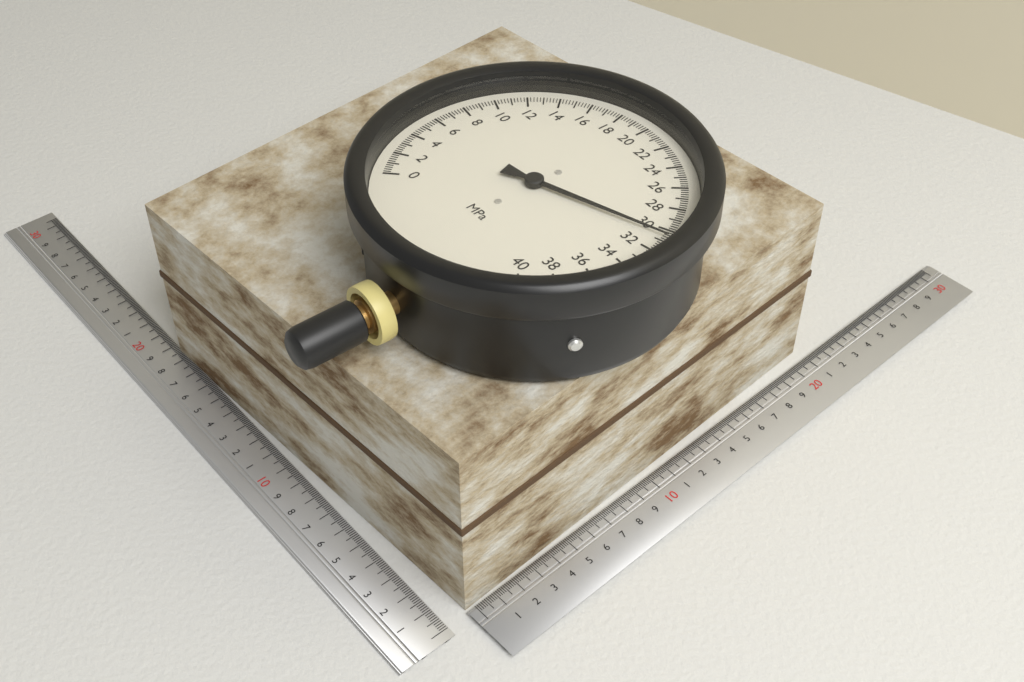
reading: 30.6 MPa
